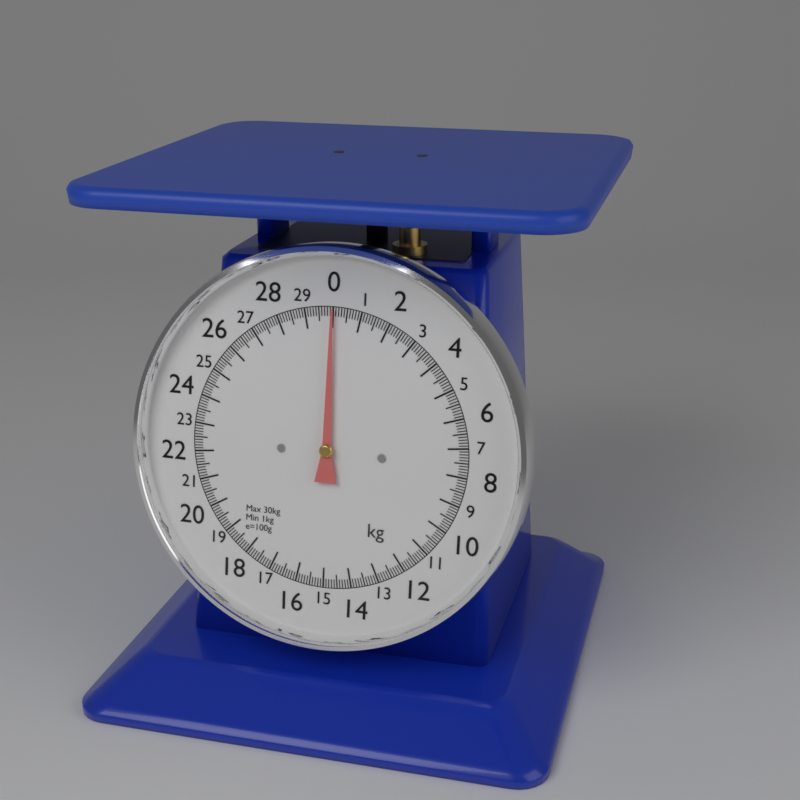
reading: 0.0 kg
